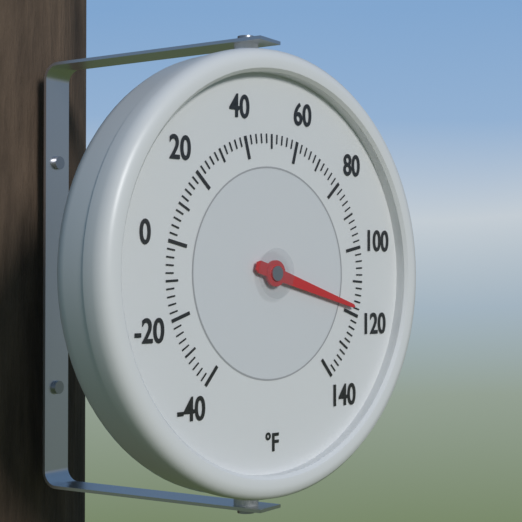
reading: 118 °F
